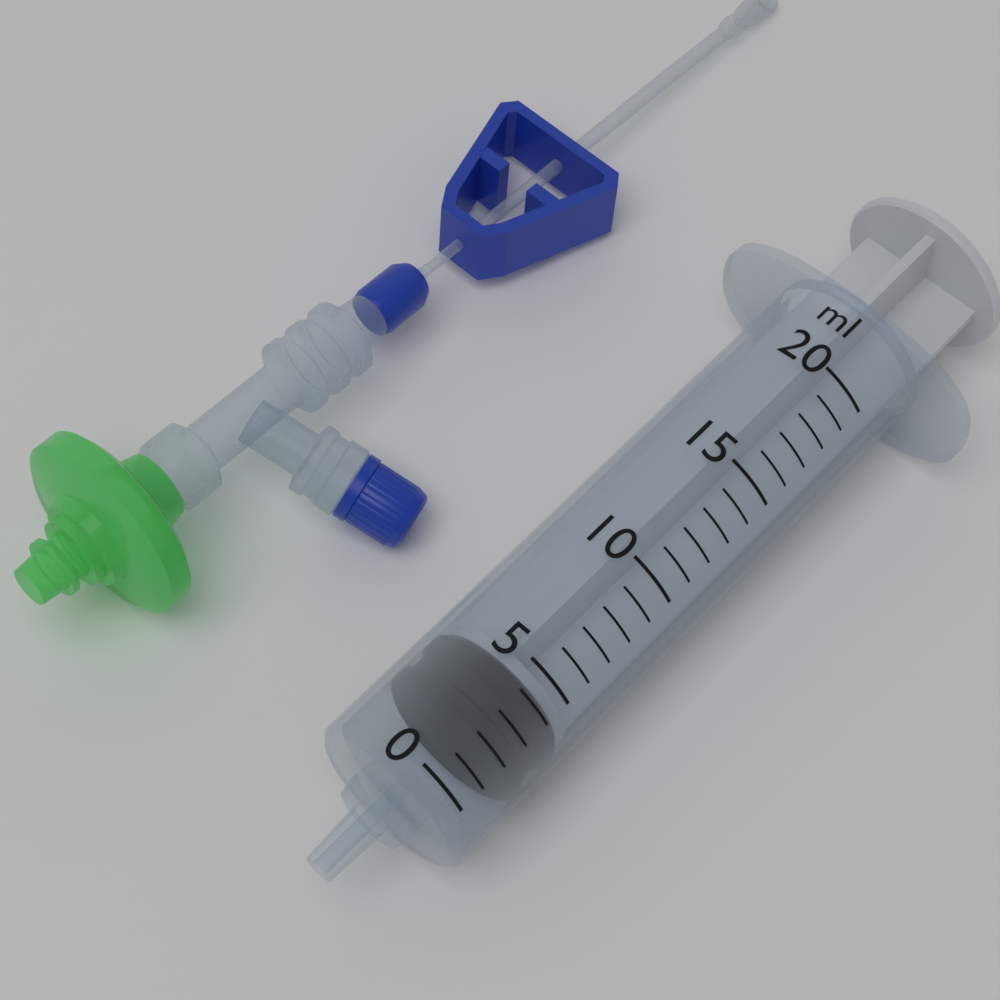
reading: 2 ml
